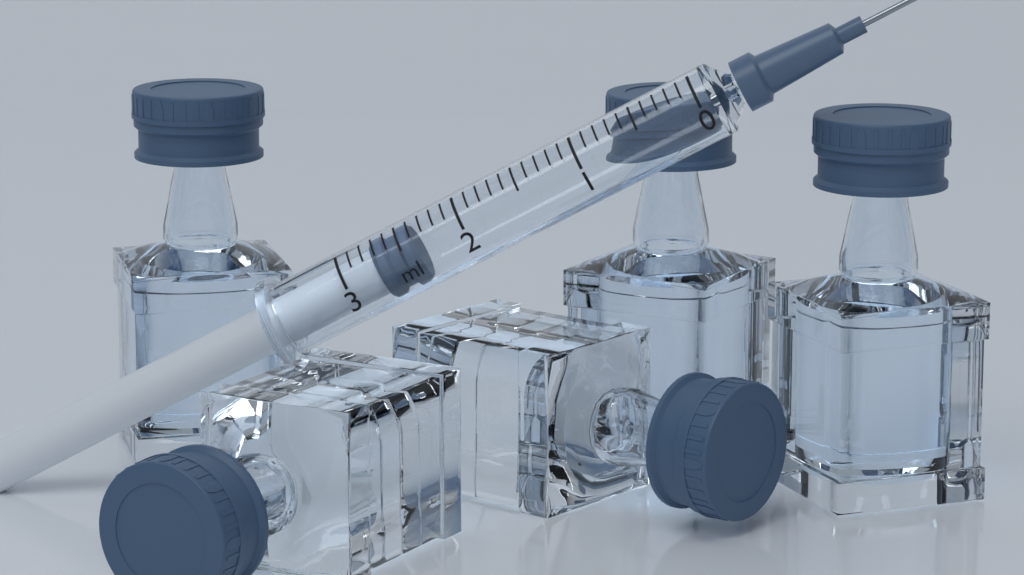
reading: 2.4 ml
